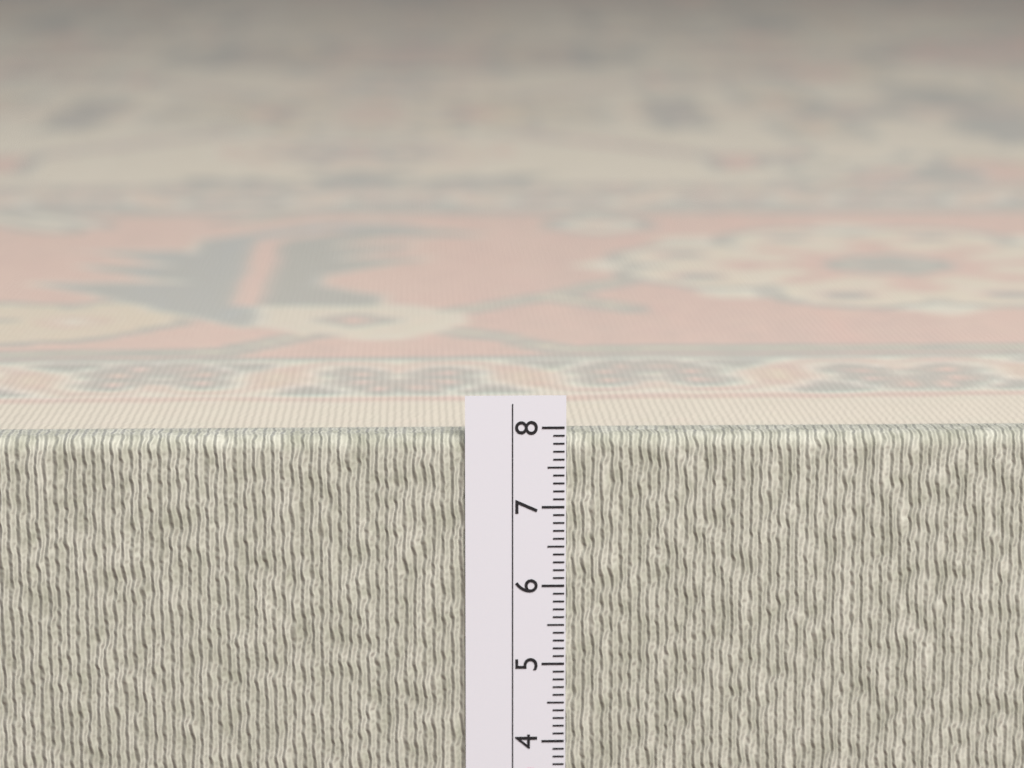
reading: 7.9 cm
